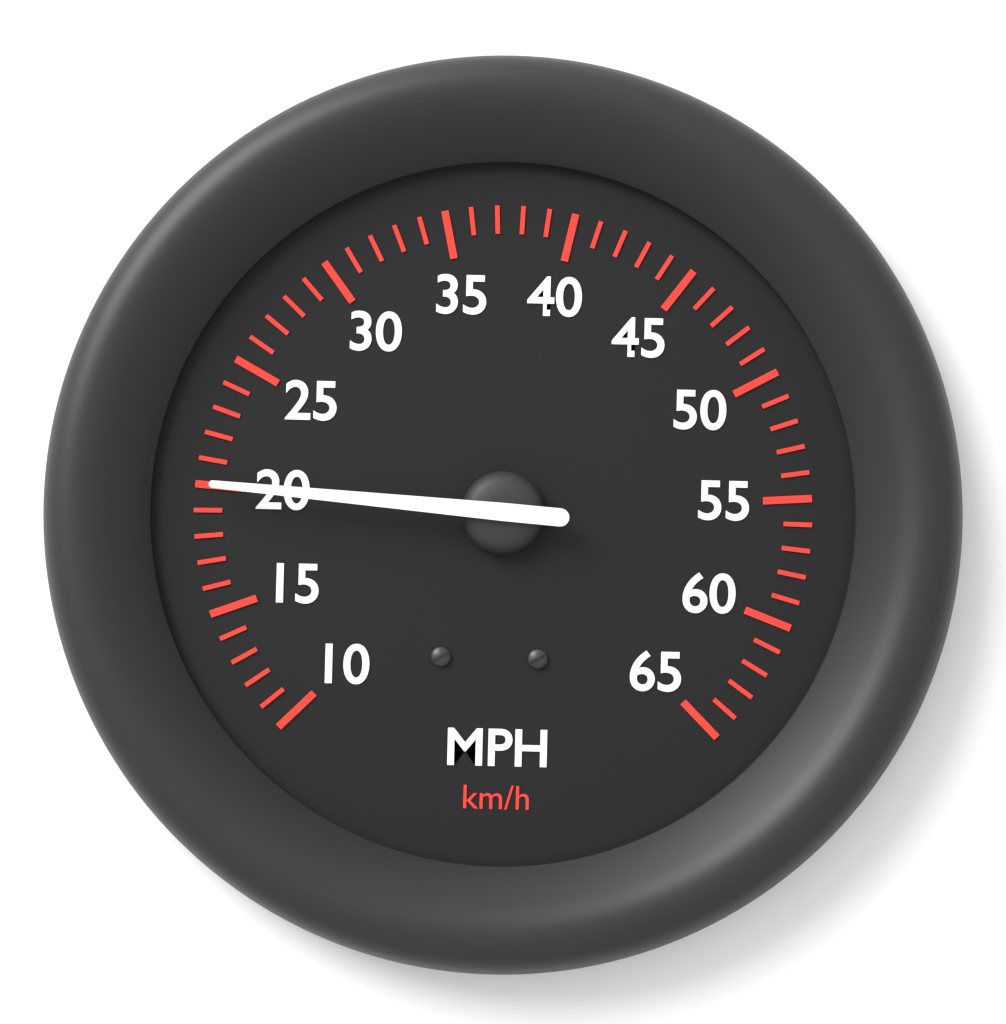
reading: 20 mph
